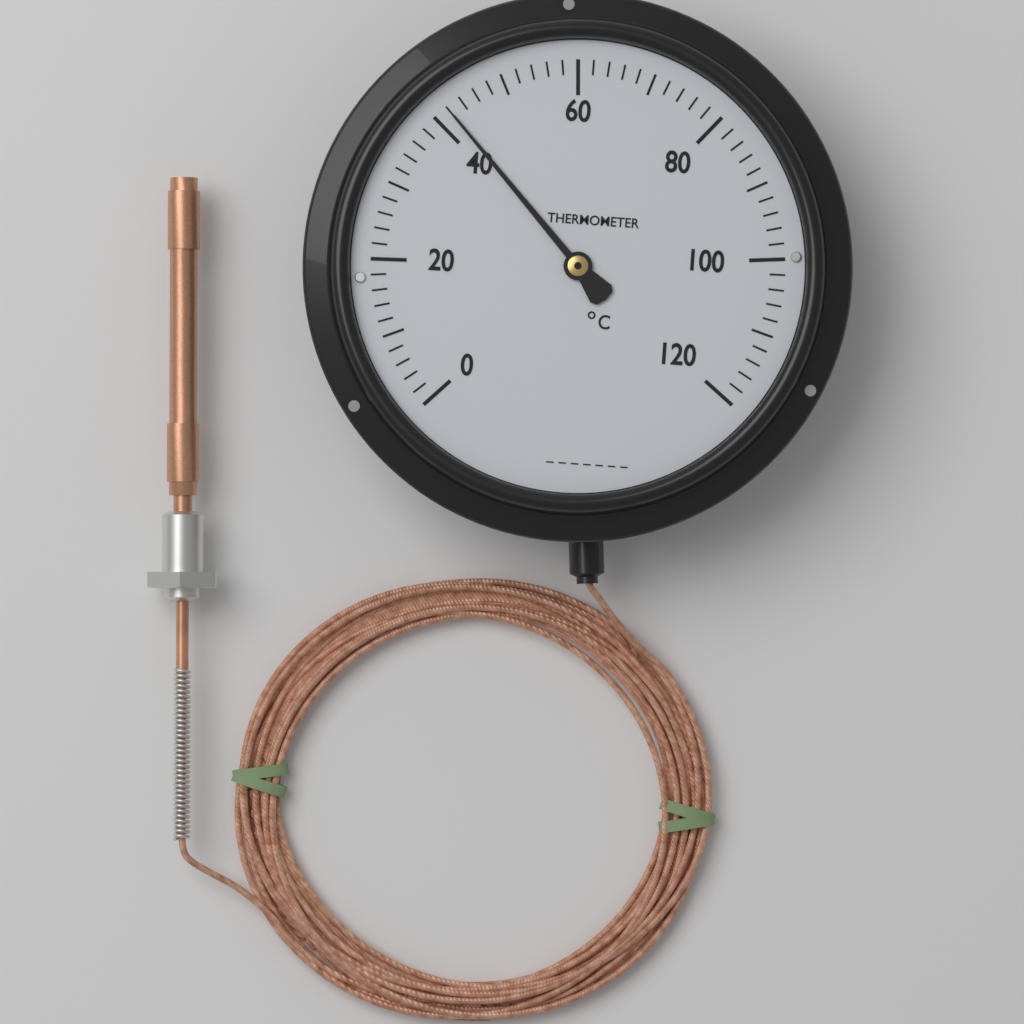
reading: 42 °C
